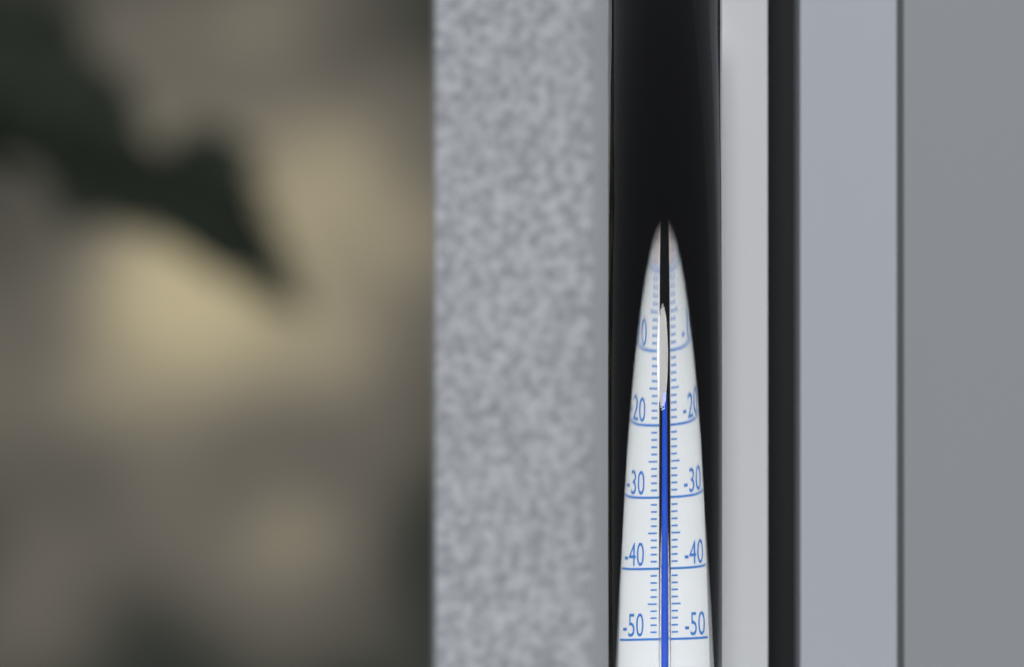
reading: -16 °C
